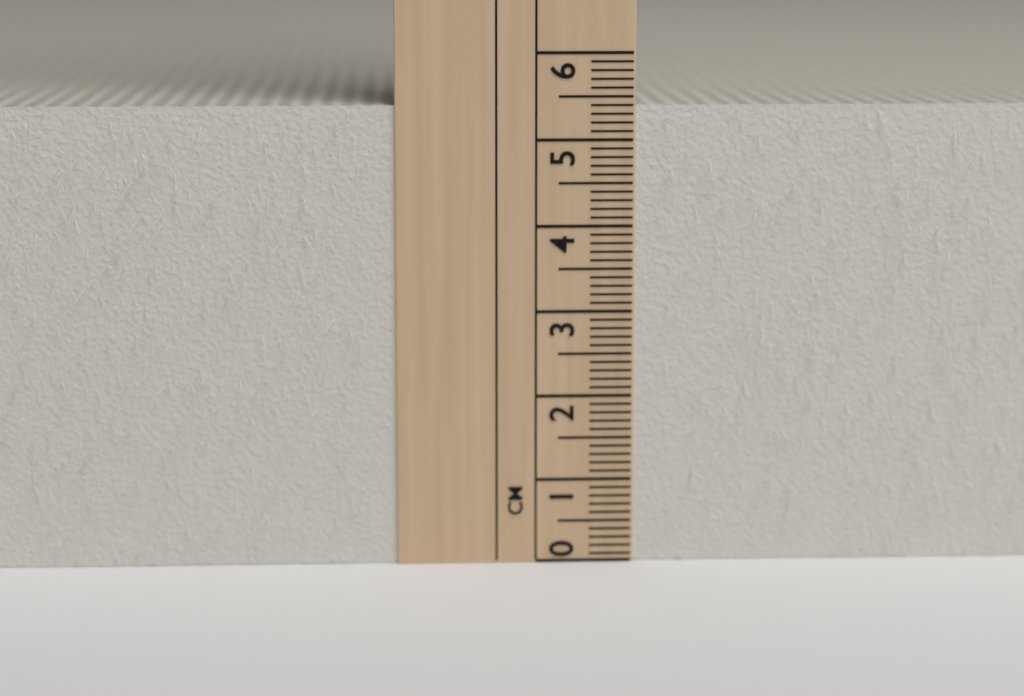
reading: 5.4 cm
